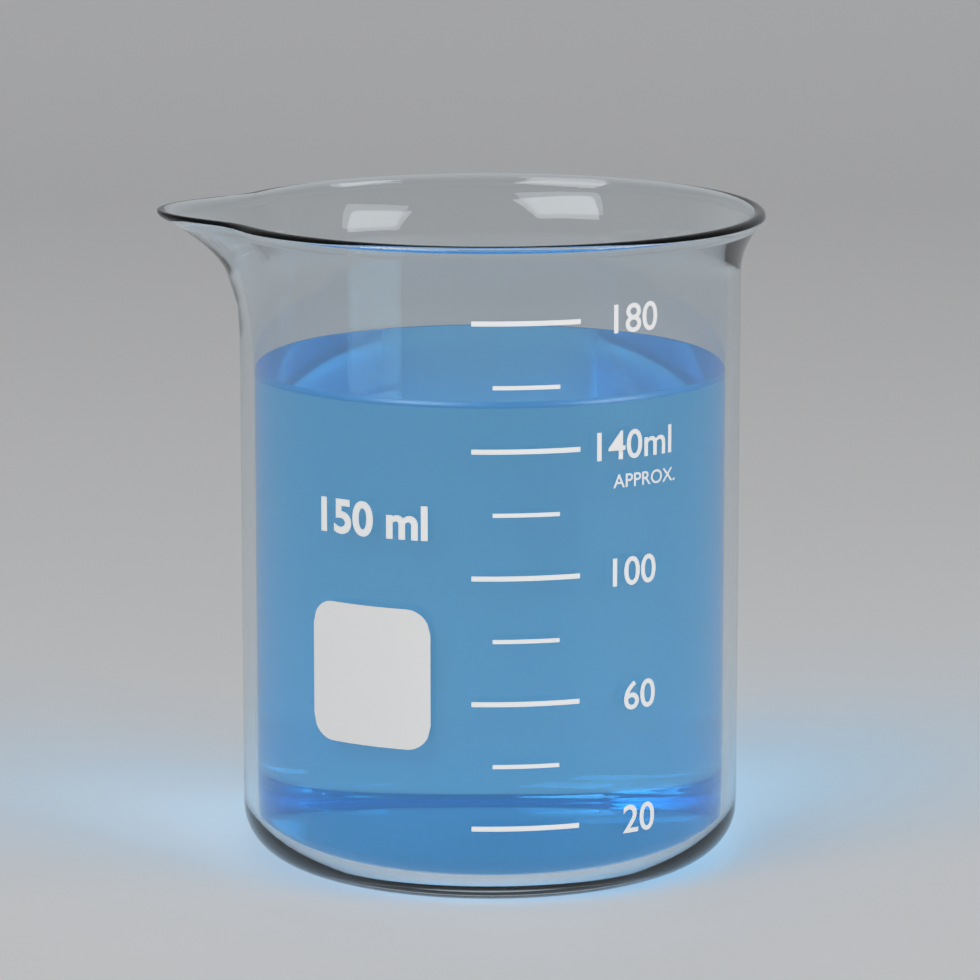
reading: 155 ml
